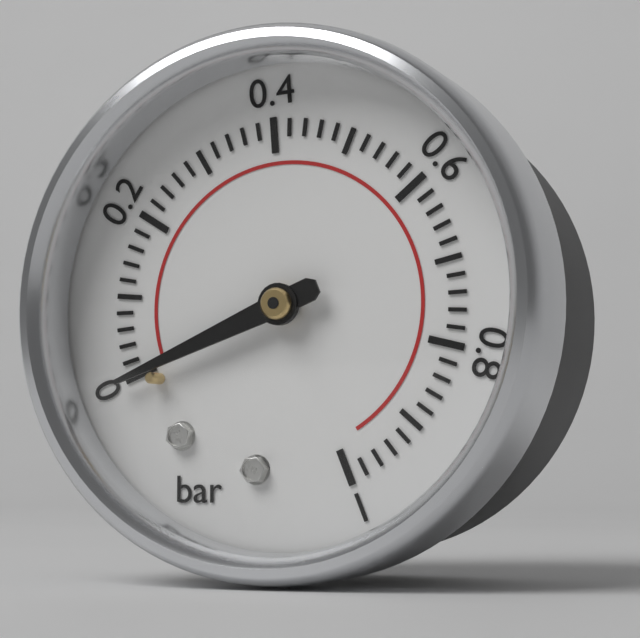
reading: 0.00 bar
